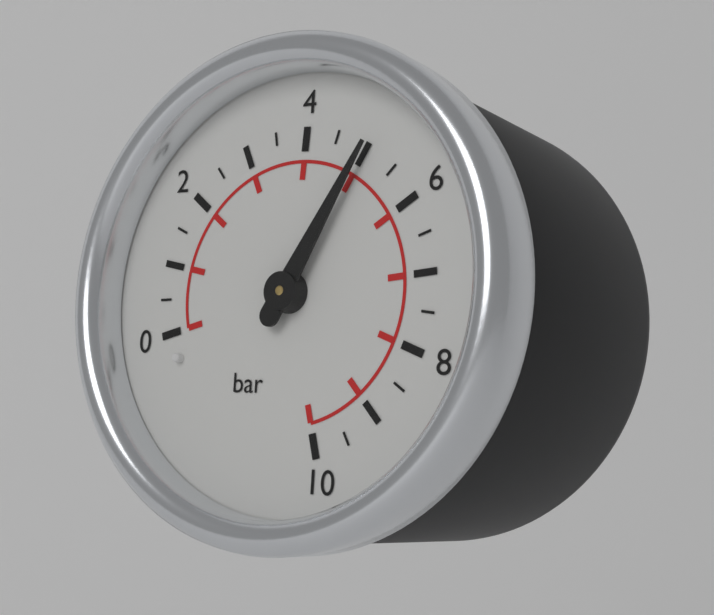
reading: 5.0 bar
